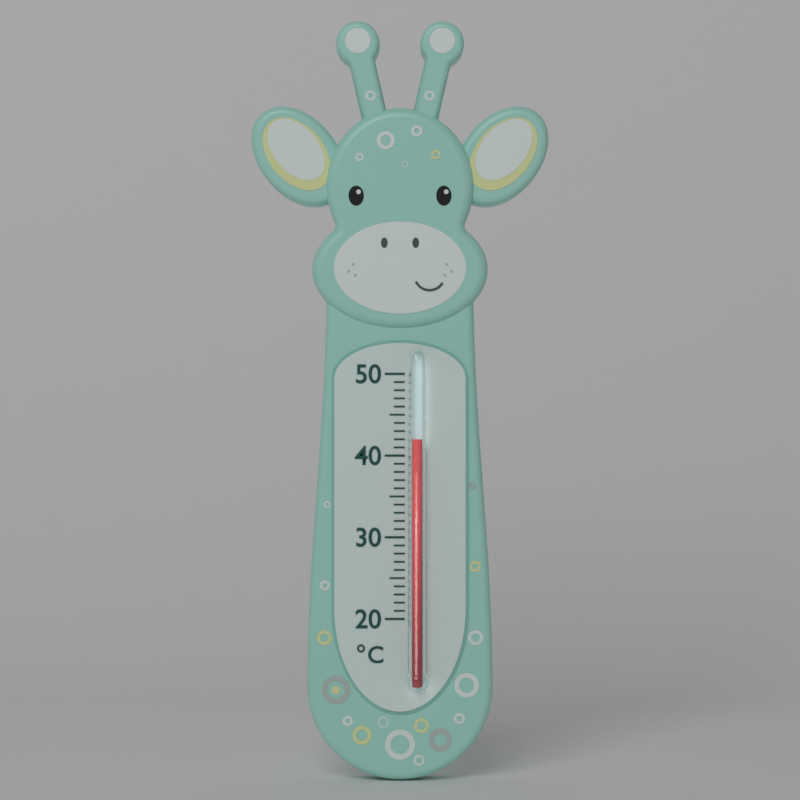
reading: 42 °C
